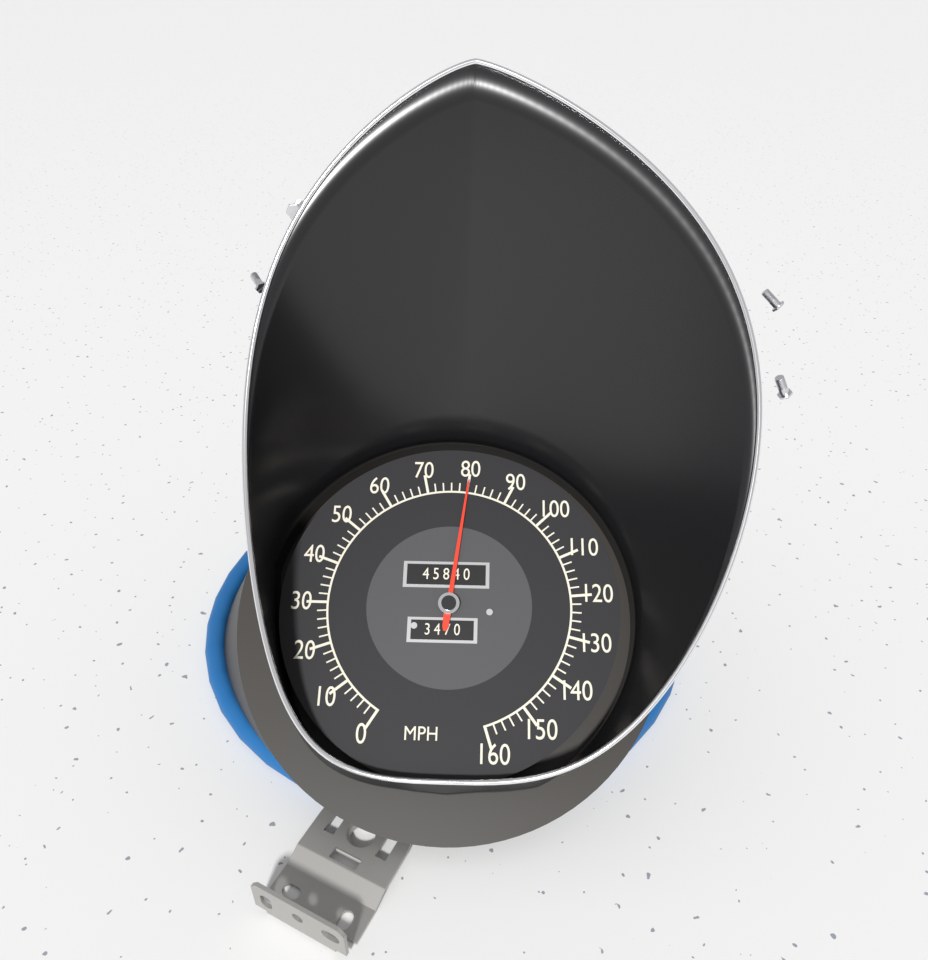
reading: 80 MPH
